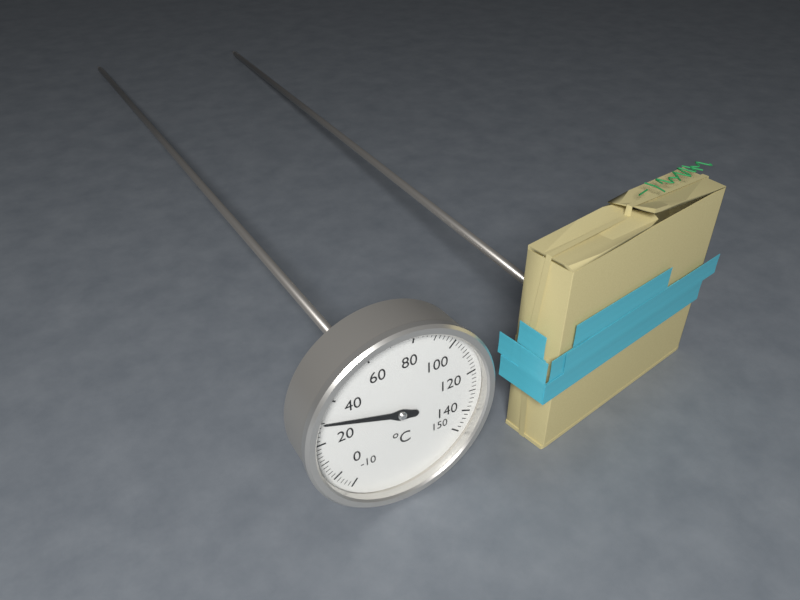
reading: 30 °C
